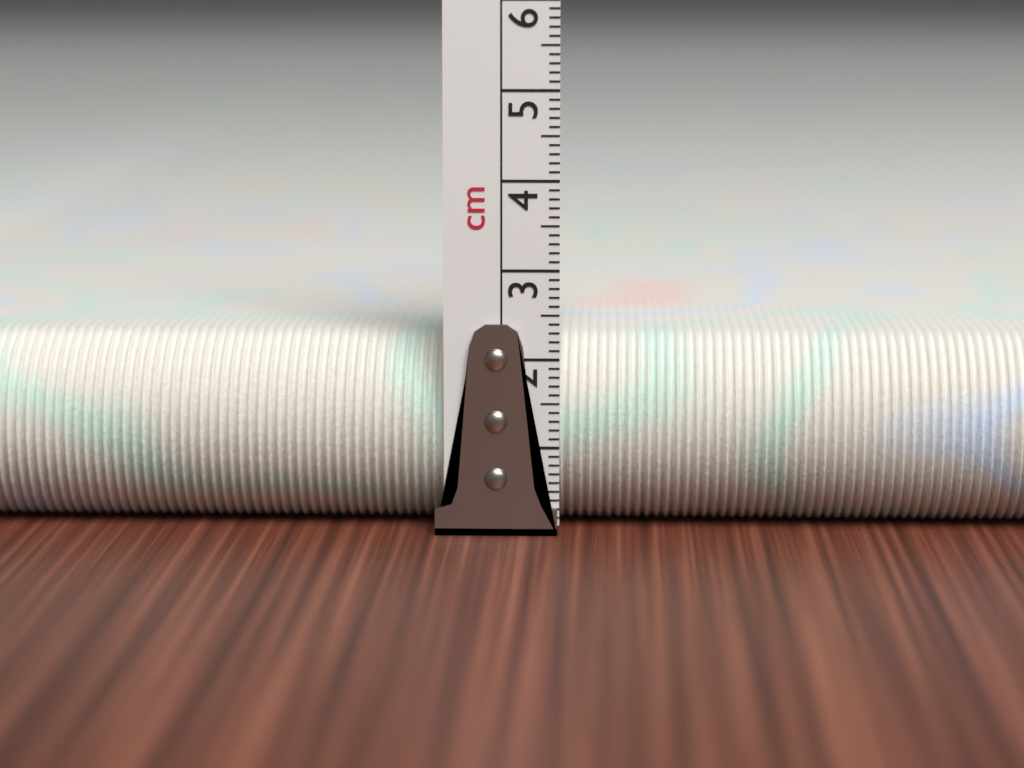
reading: 2.2 cm
